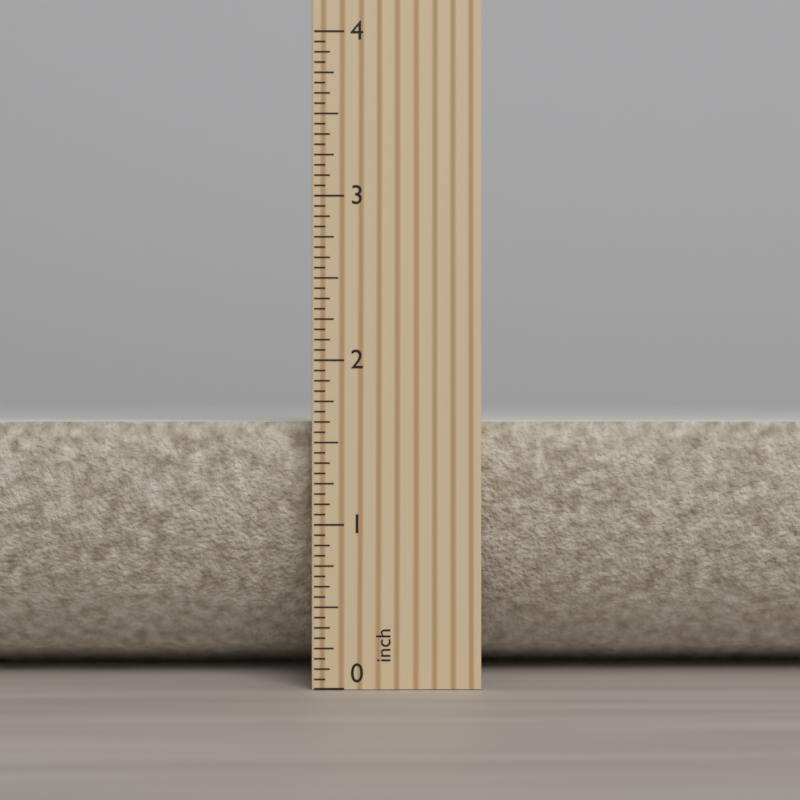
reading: 1.6250 inch
